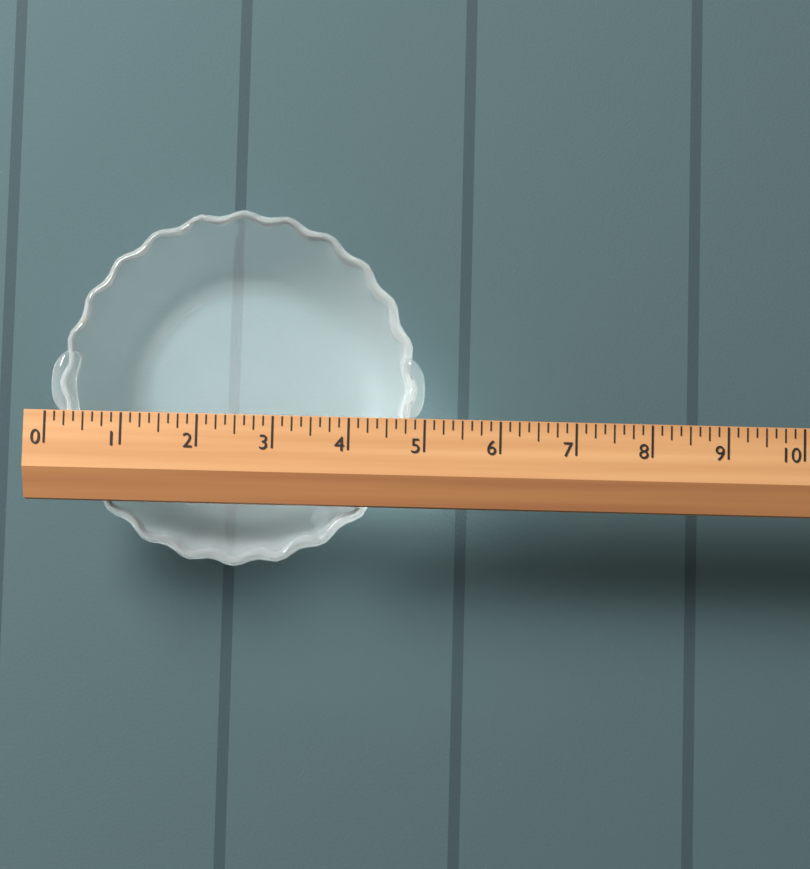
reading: 5.000 (no unit)
